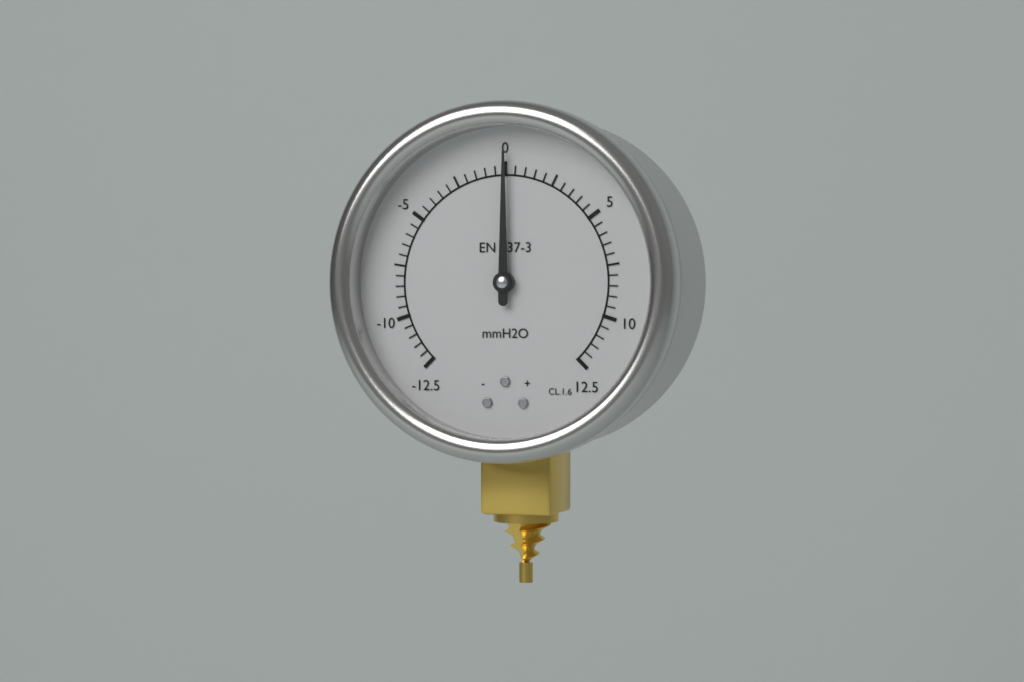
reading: 0.0 mmH2O
